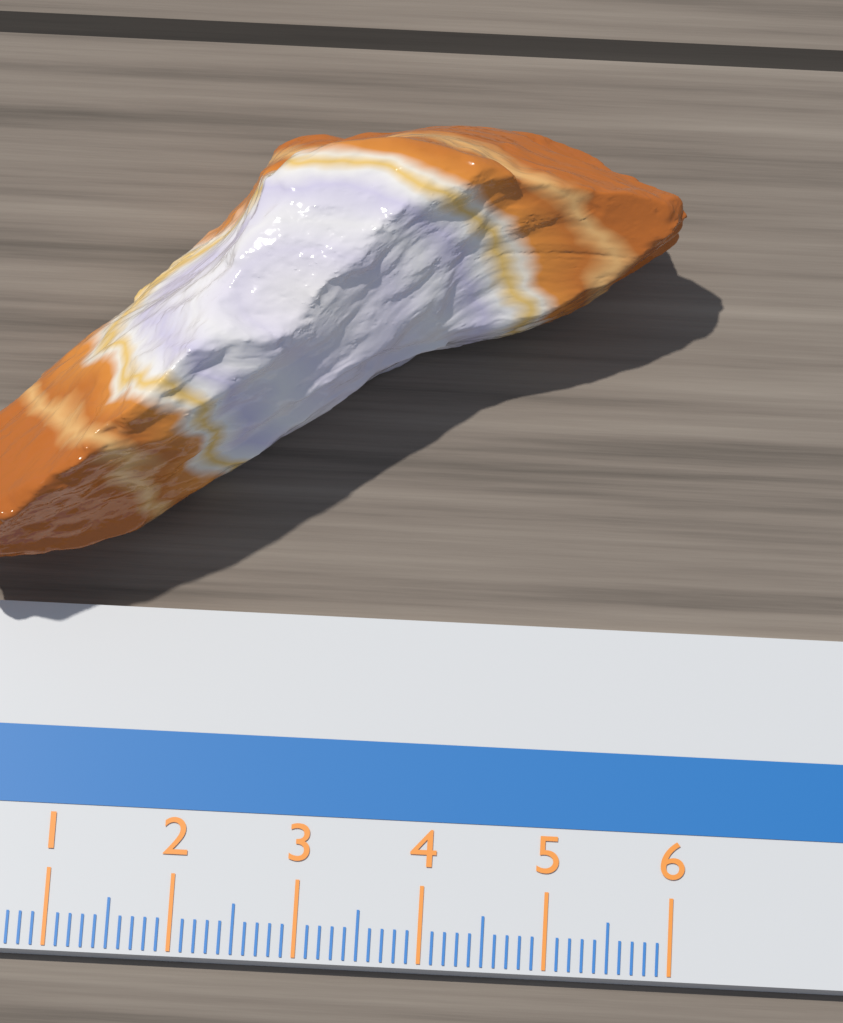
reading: 5.9 cm
